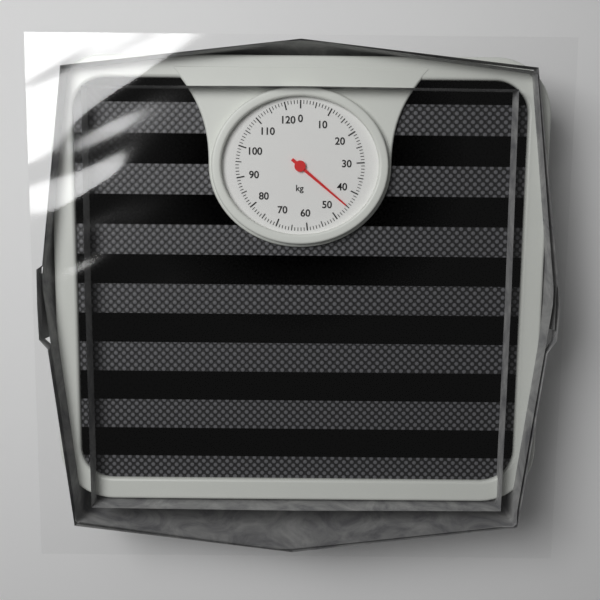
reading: 45 kg
